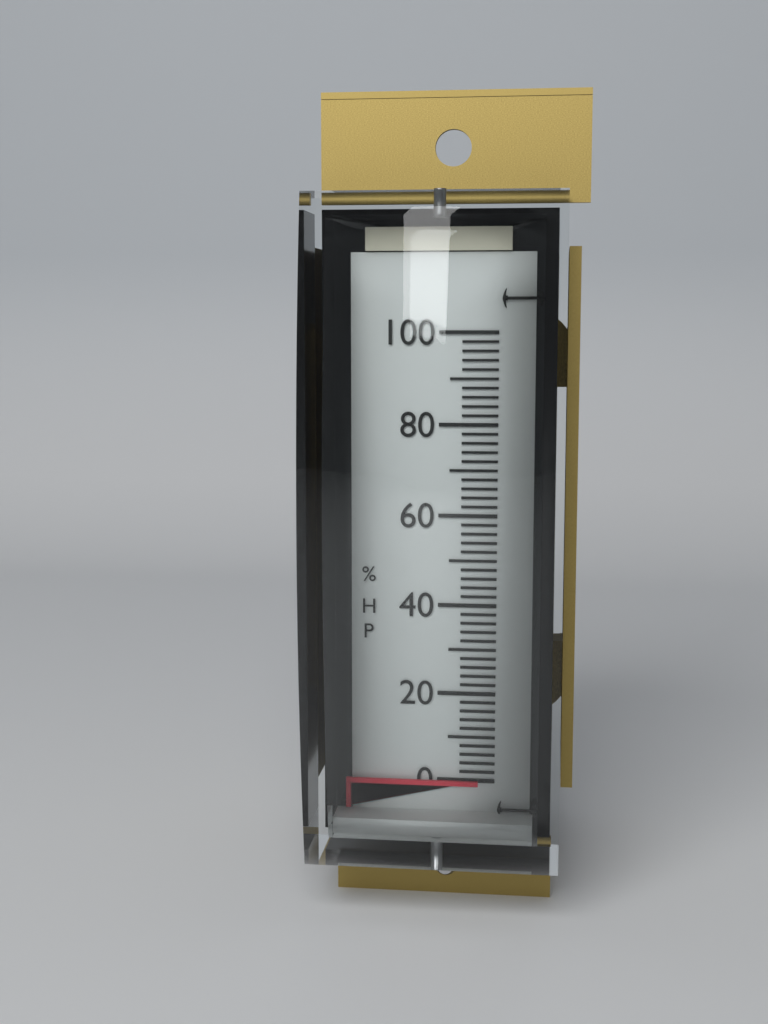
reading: 0 % HP
